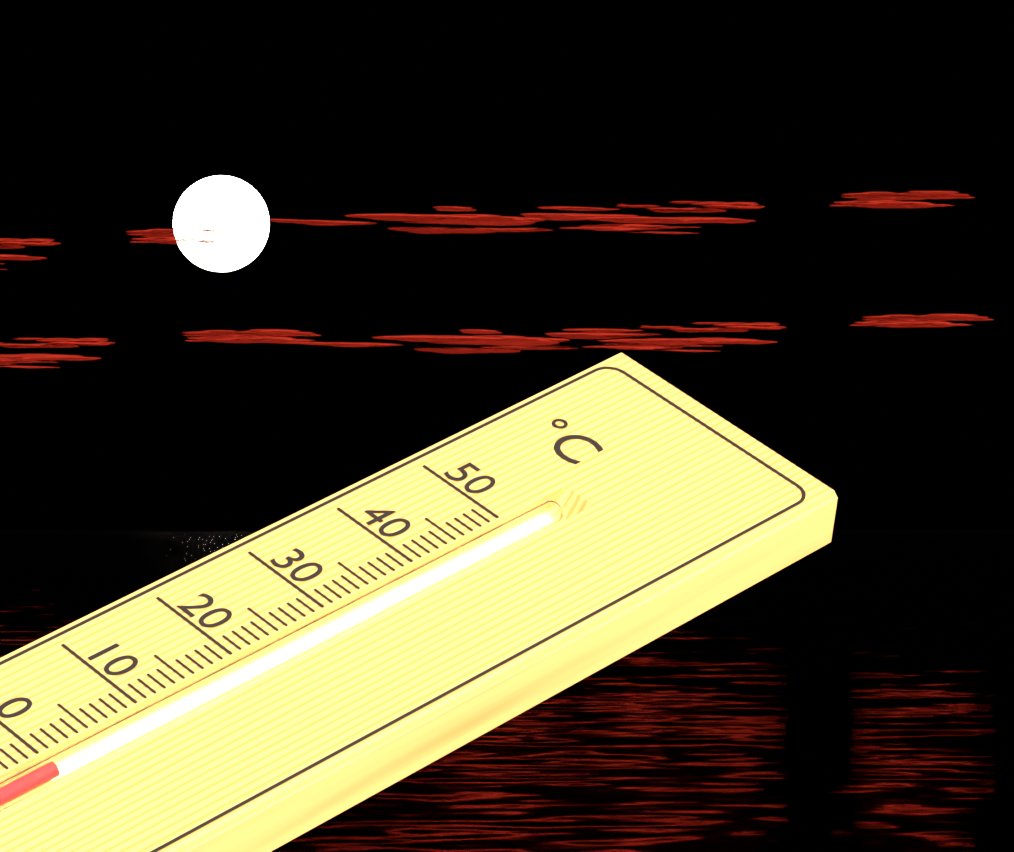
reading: 0 °C
